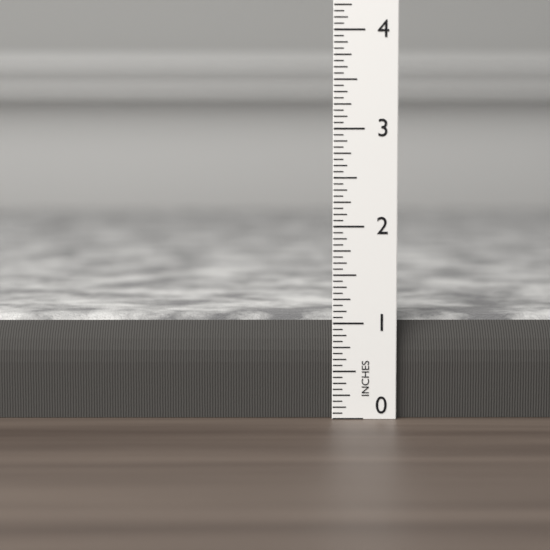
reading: 1.0625 in
